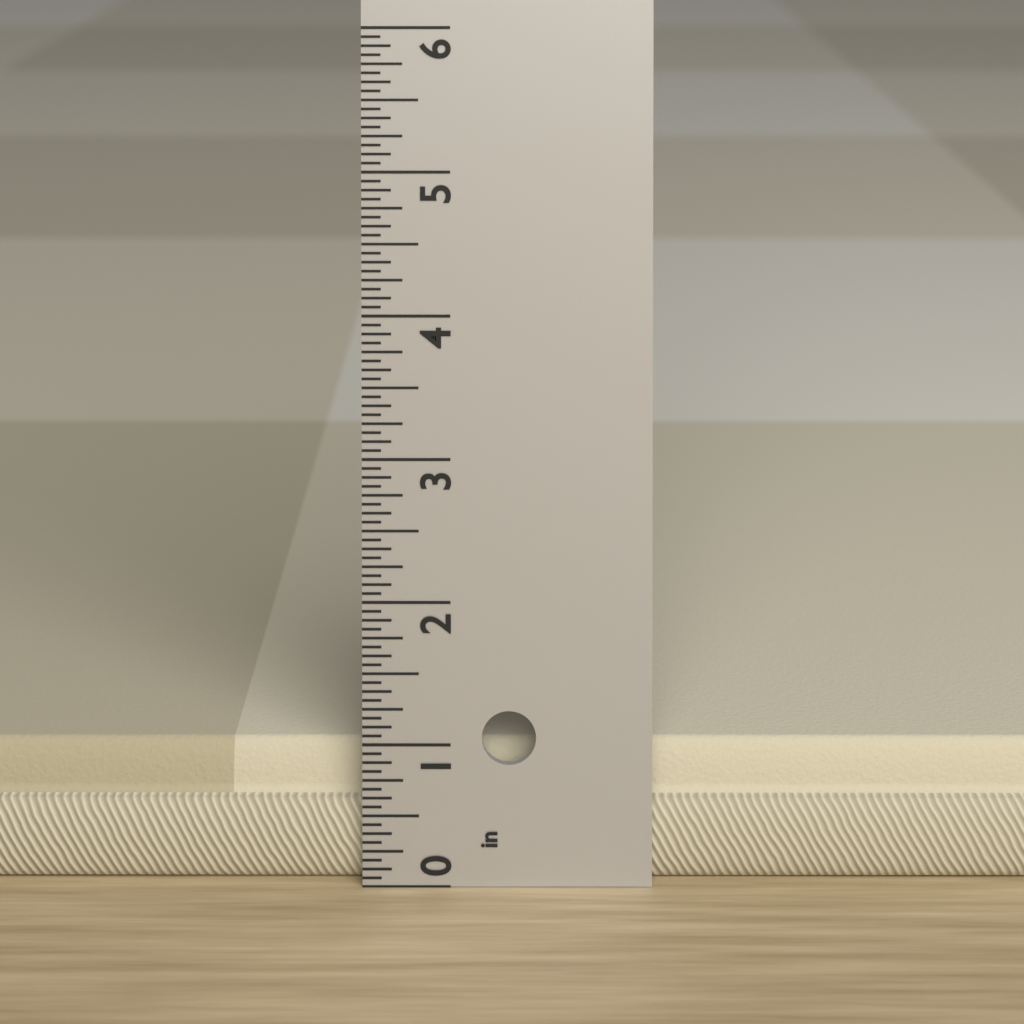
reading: 0.9375 in
